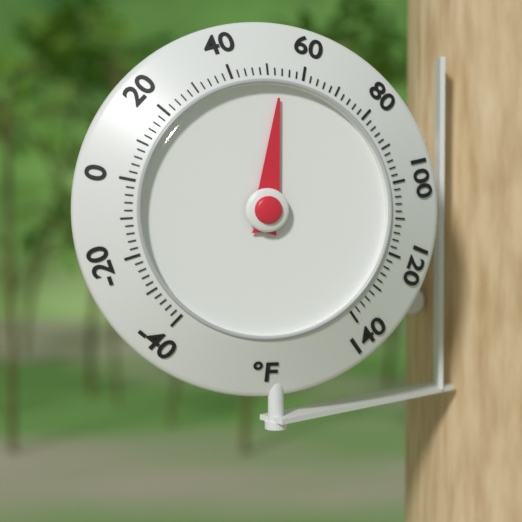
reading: 54 °F
